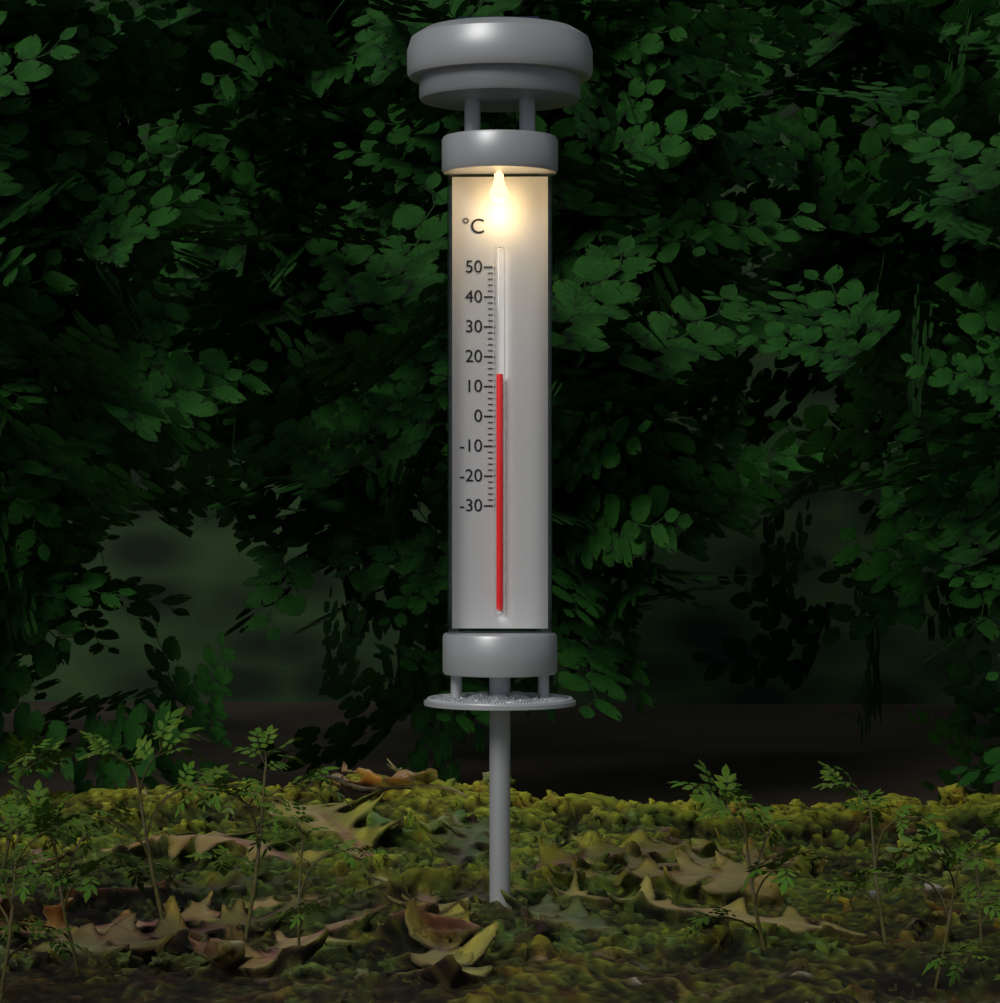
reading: 14 °C
